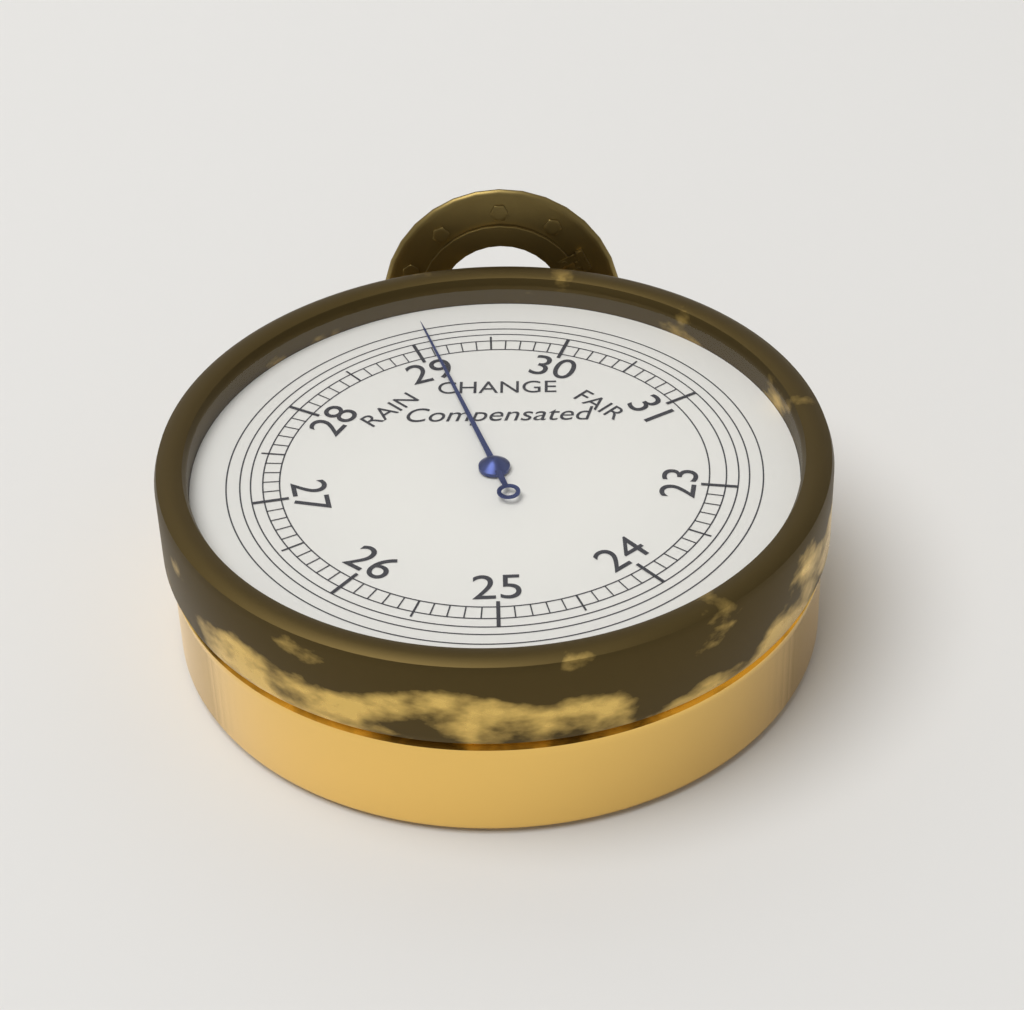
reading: 29.1 inHg
